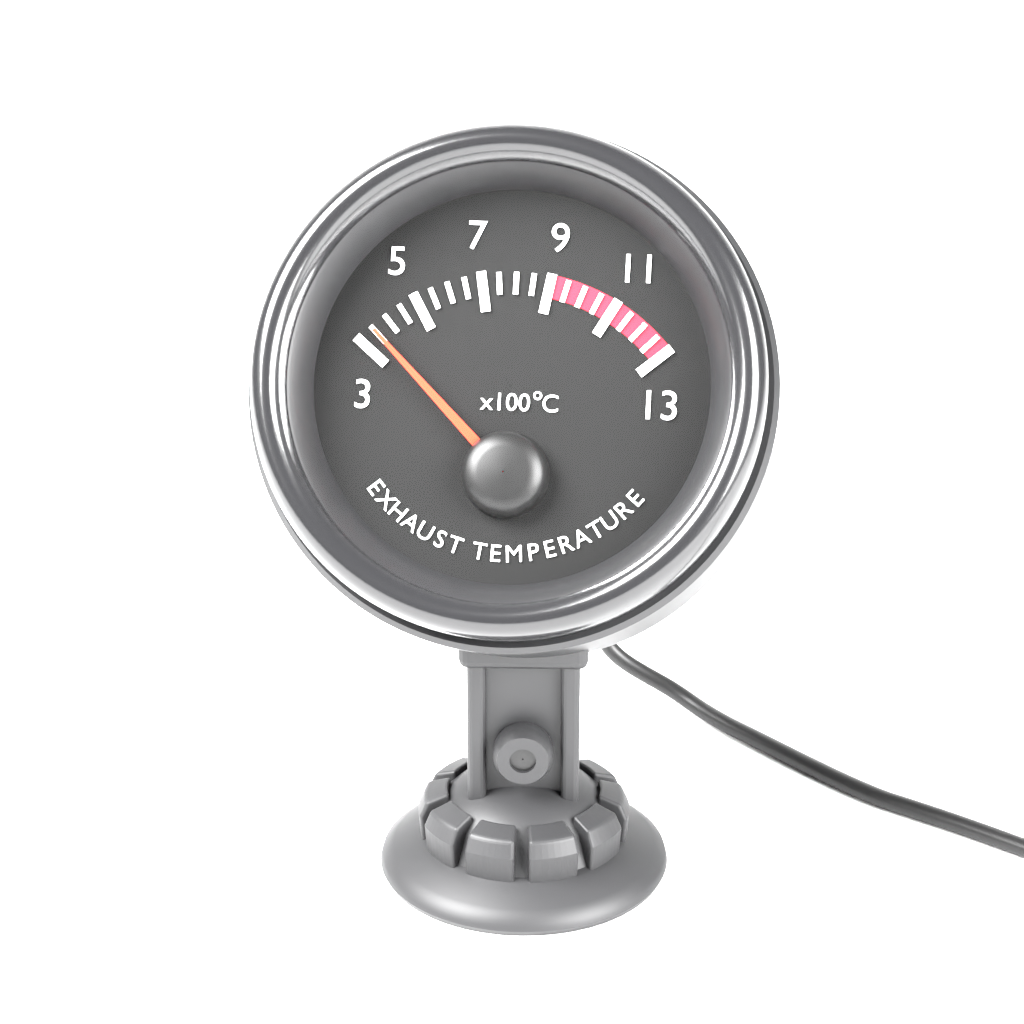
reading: 3.5 x100°C
